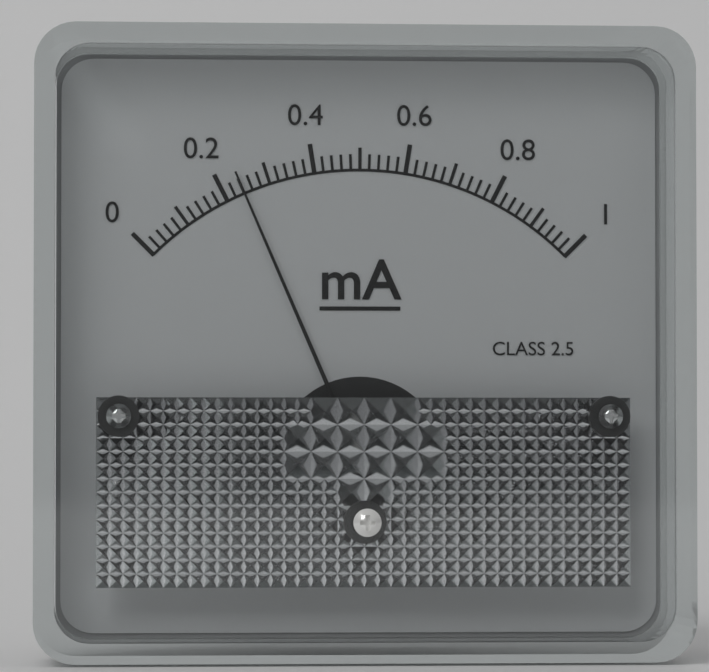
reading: 0.24 mA
